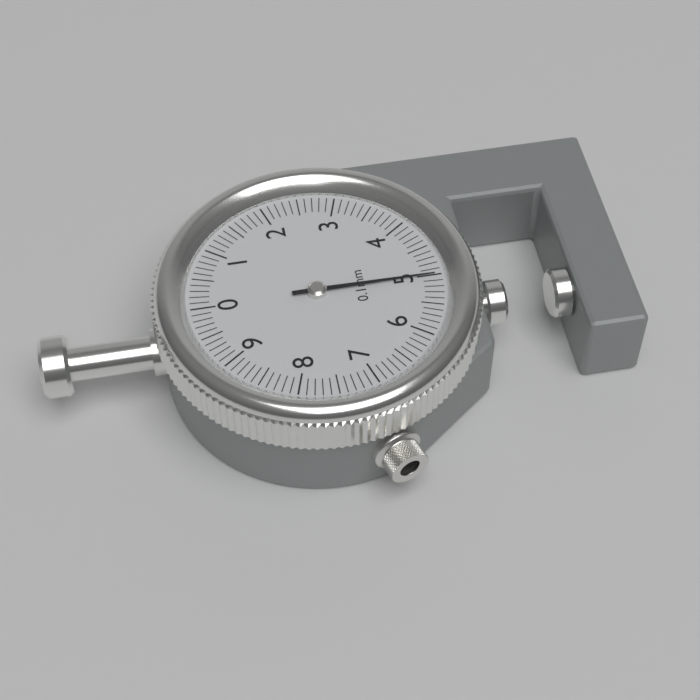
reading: 5.0 mm
